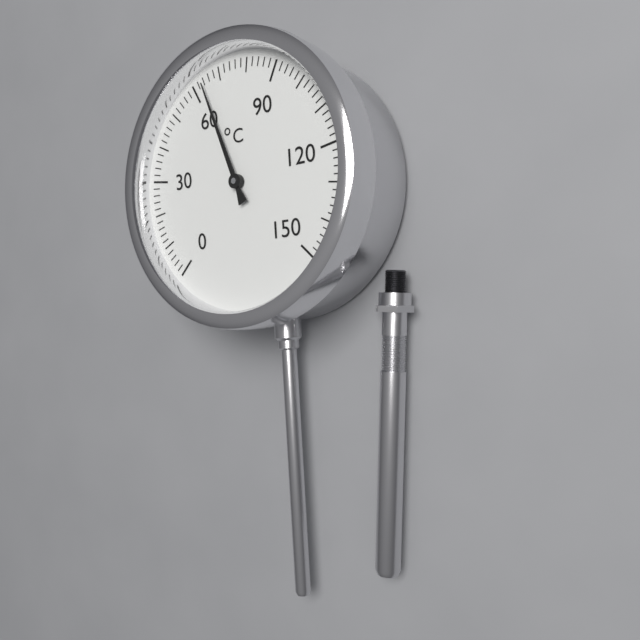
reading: 64 °C
